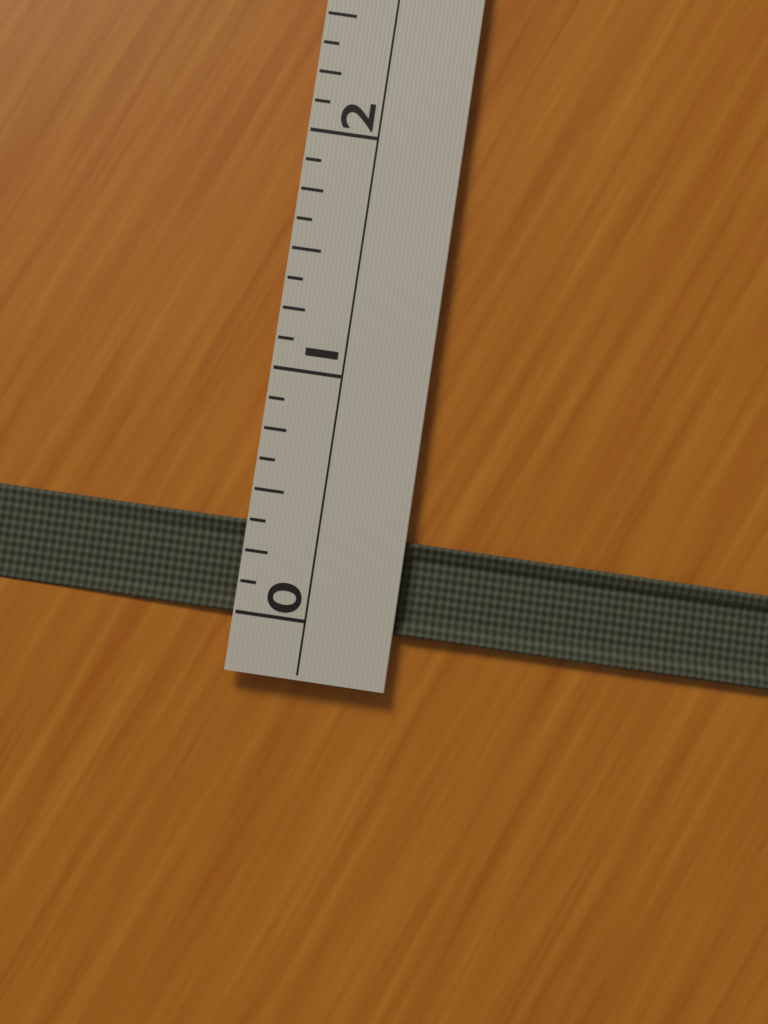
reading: 0.375 (no unit)
